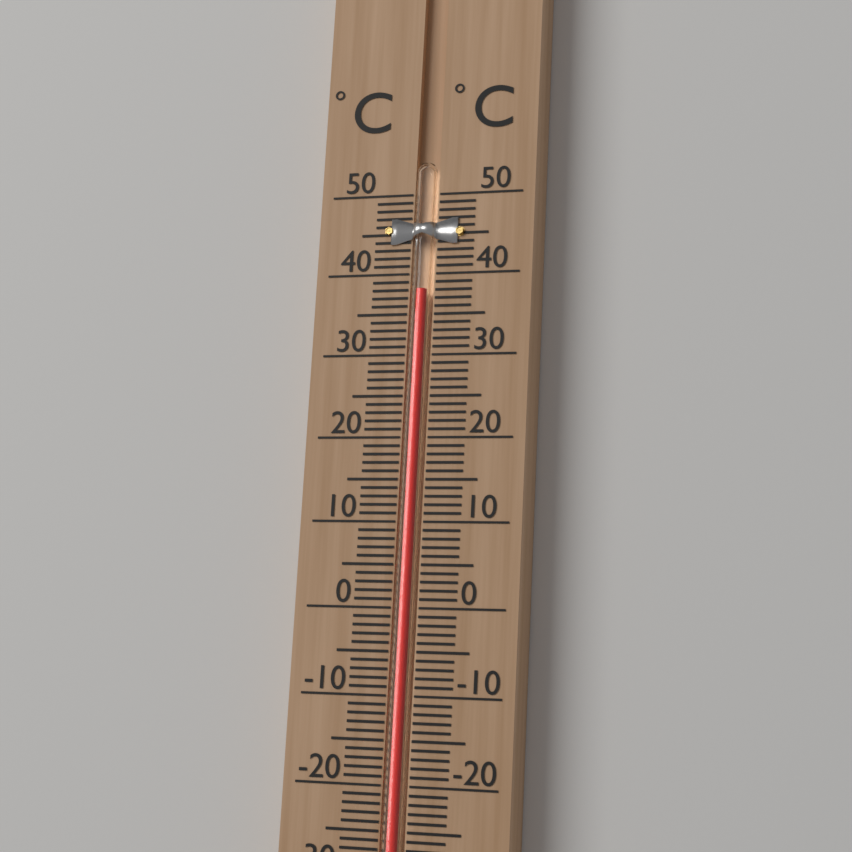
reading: 38 °C
